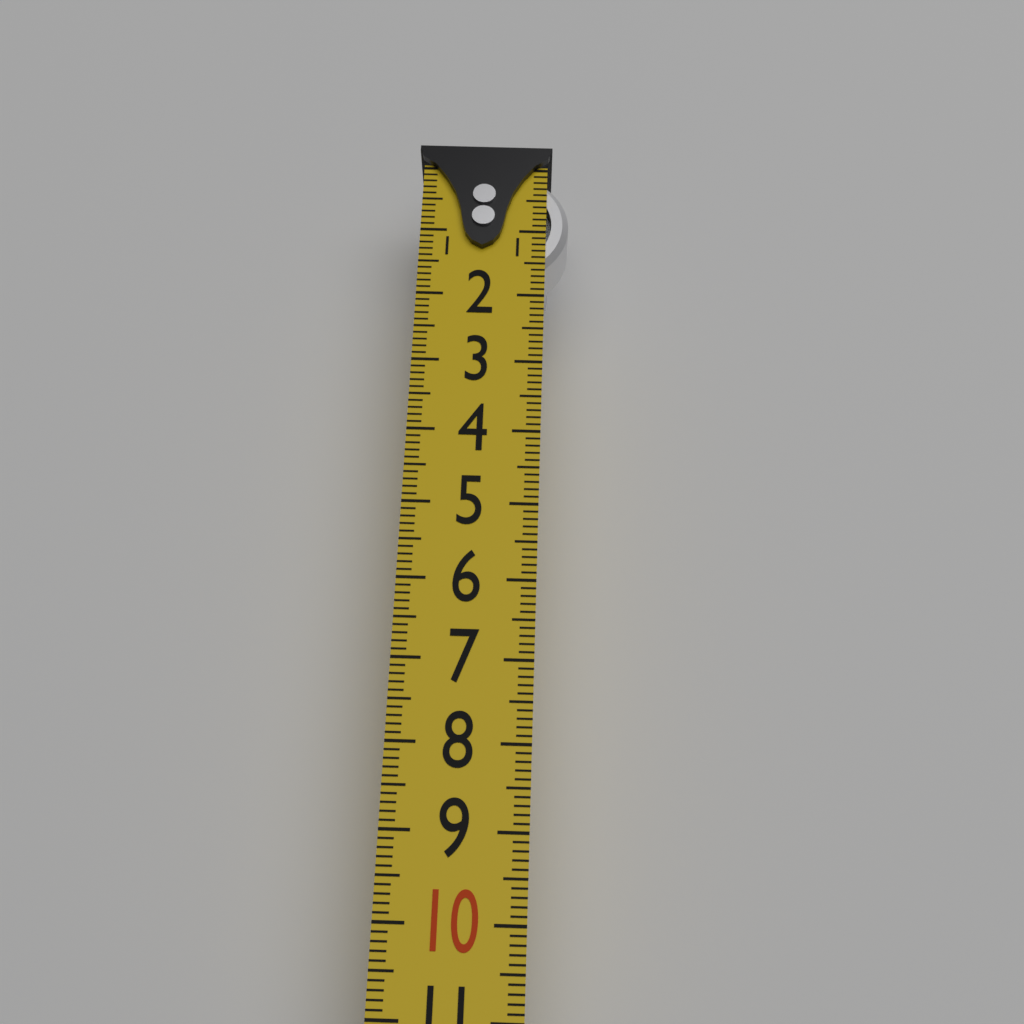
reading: 1.7 (no unit)
